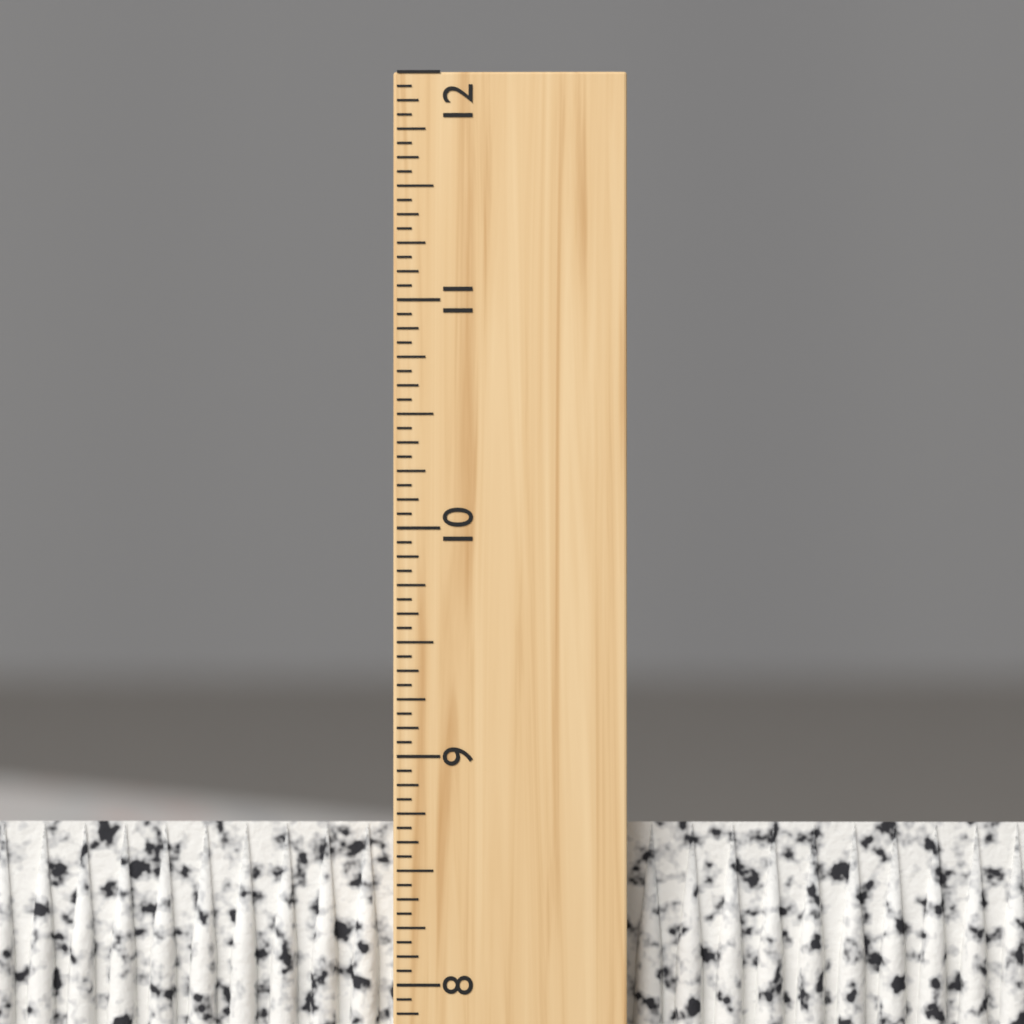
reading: 8.6875 inch
